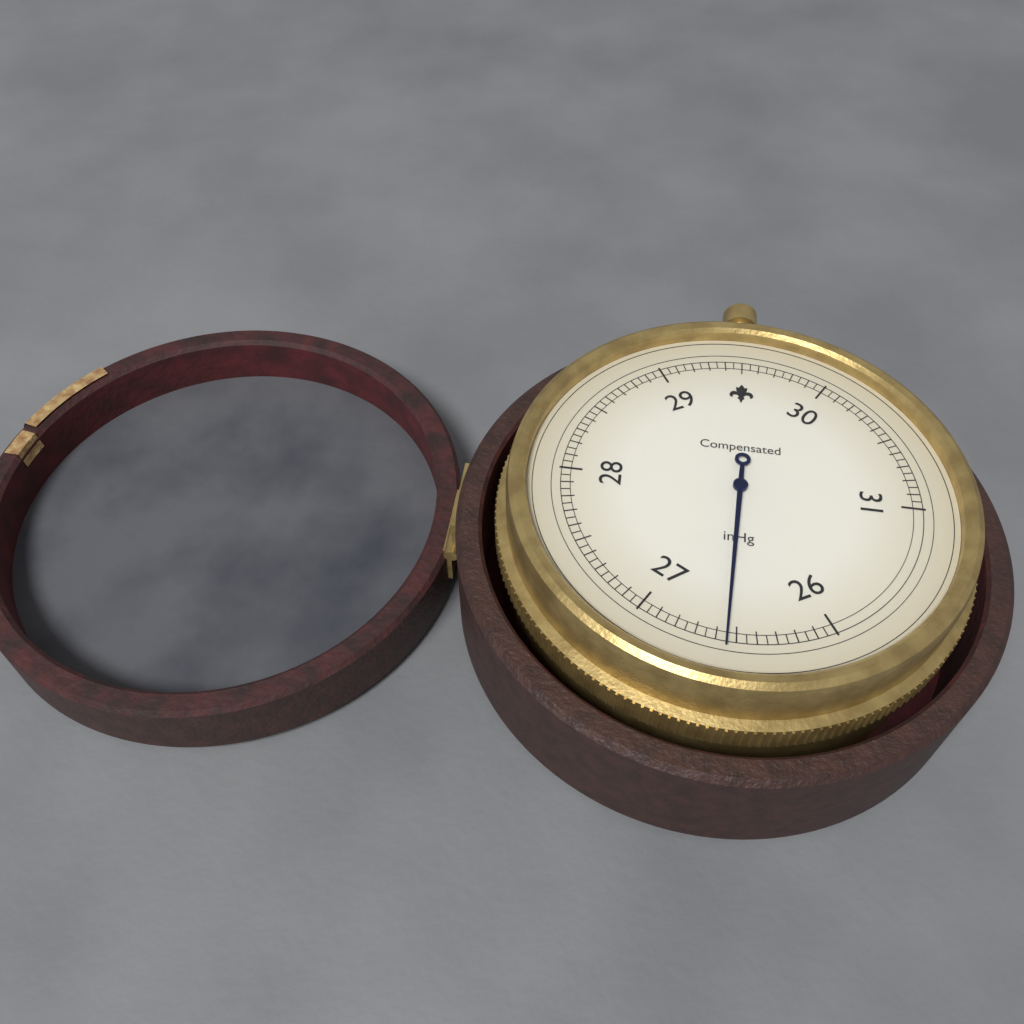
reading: 26.55 inHg
